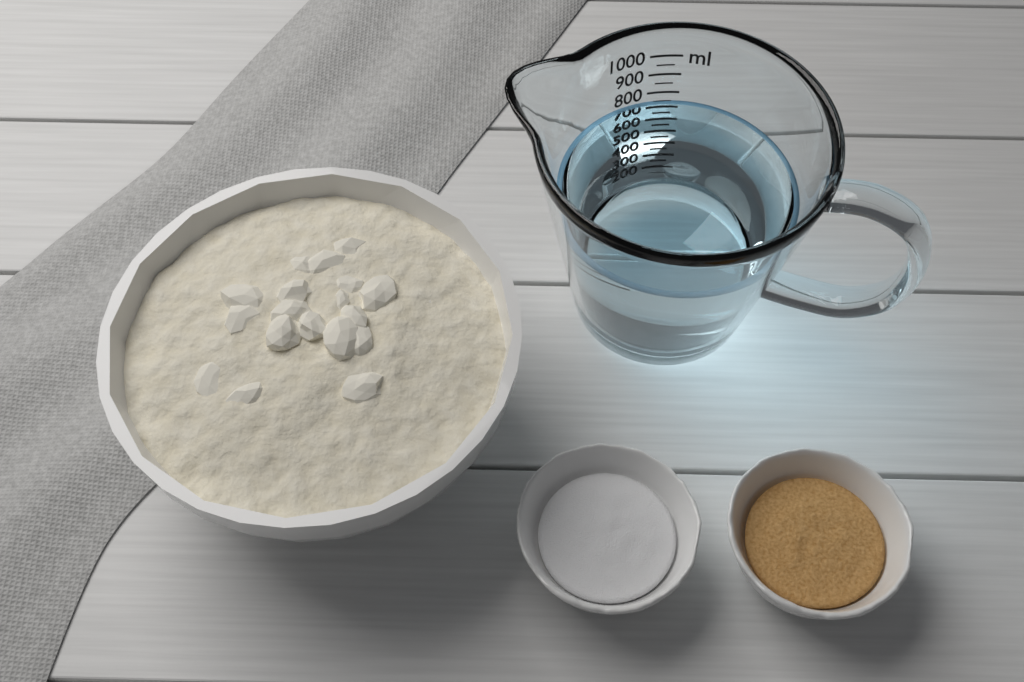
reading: 750 ml
